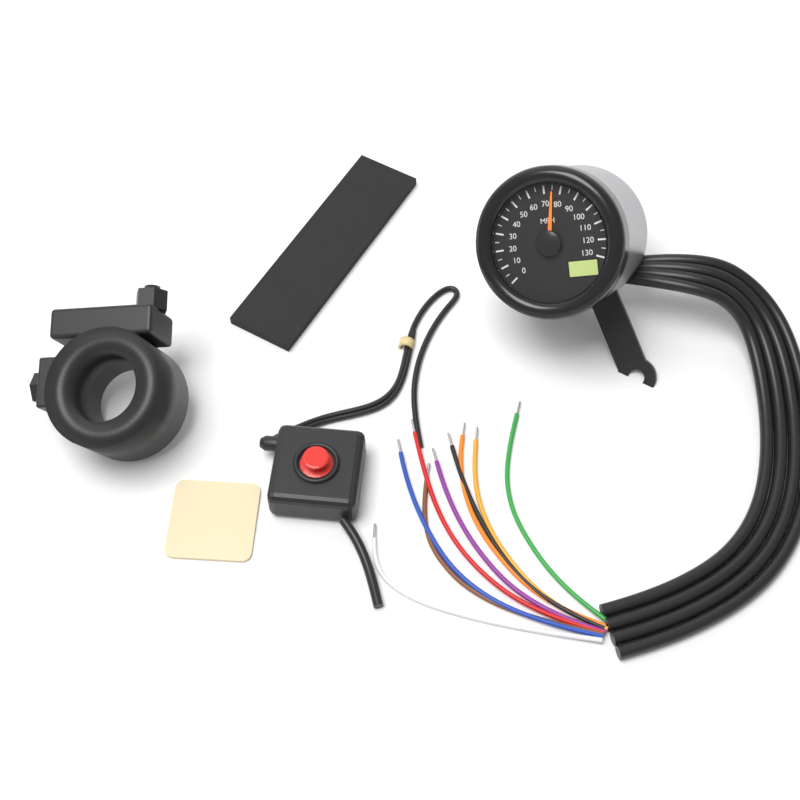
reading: 75 MPH
